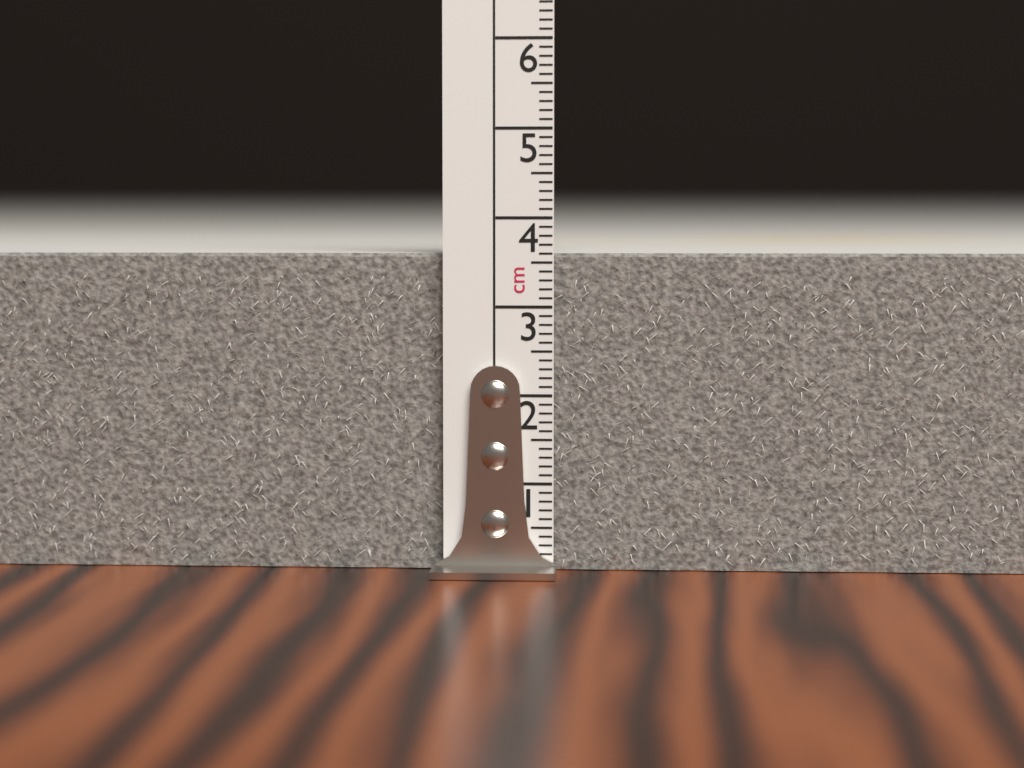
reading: 3.6 cm
